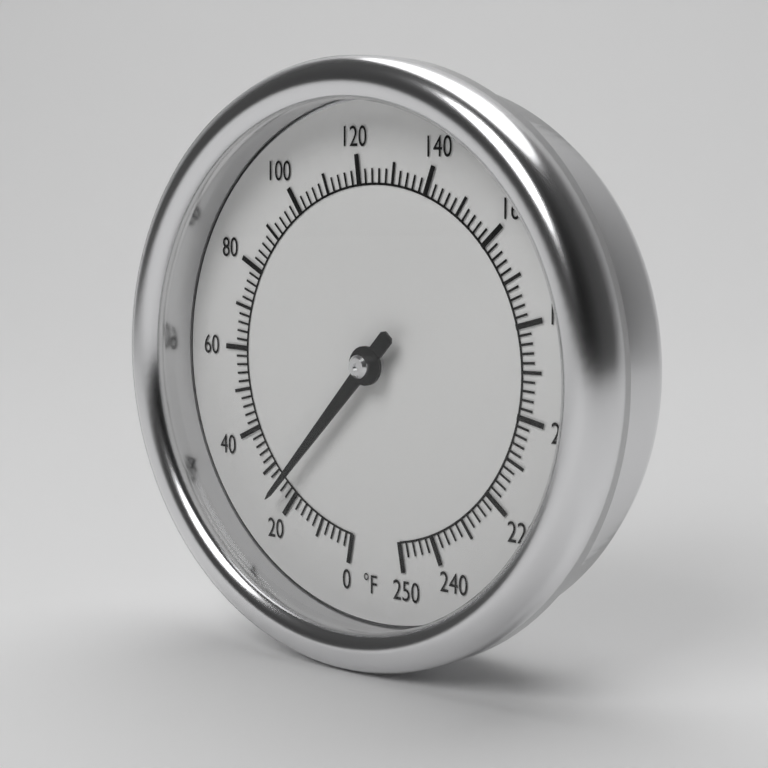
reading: 24 °F
